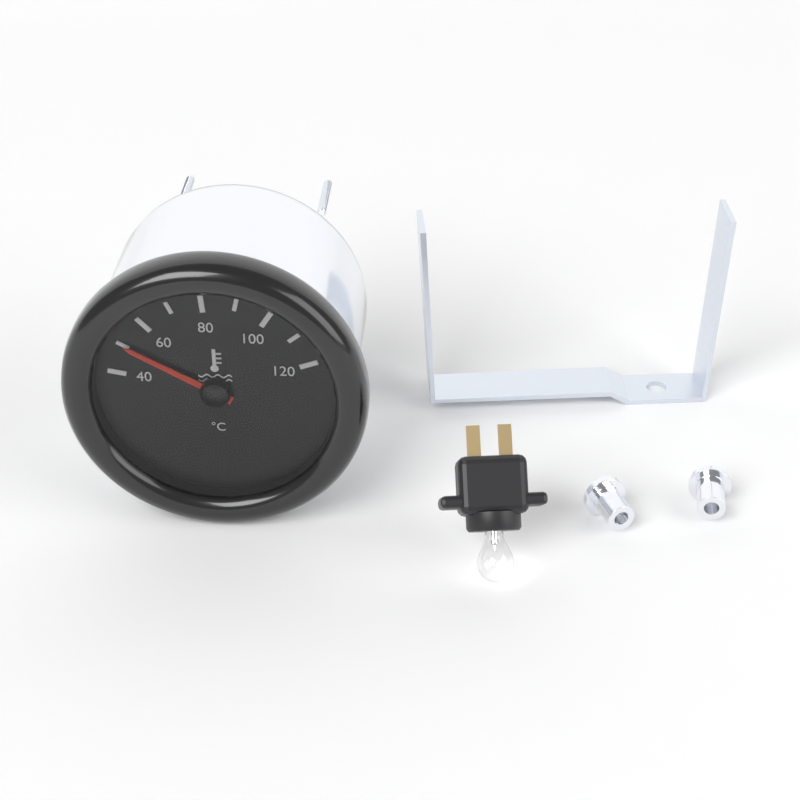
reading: 50 °C
